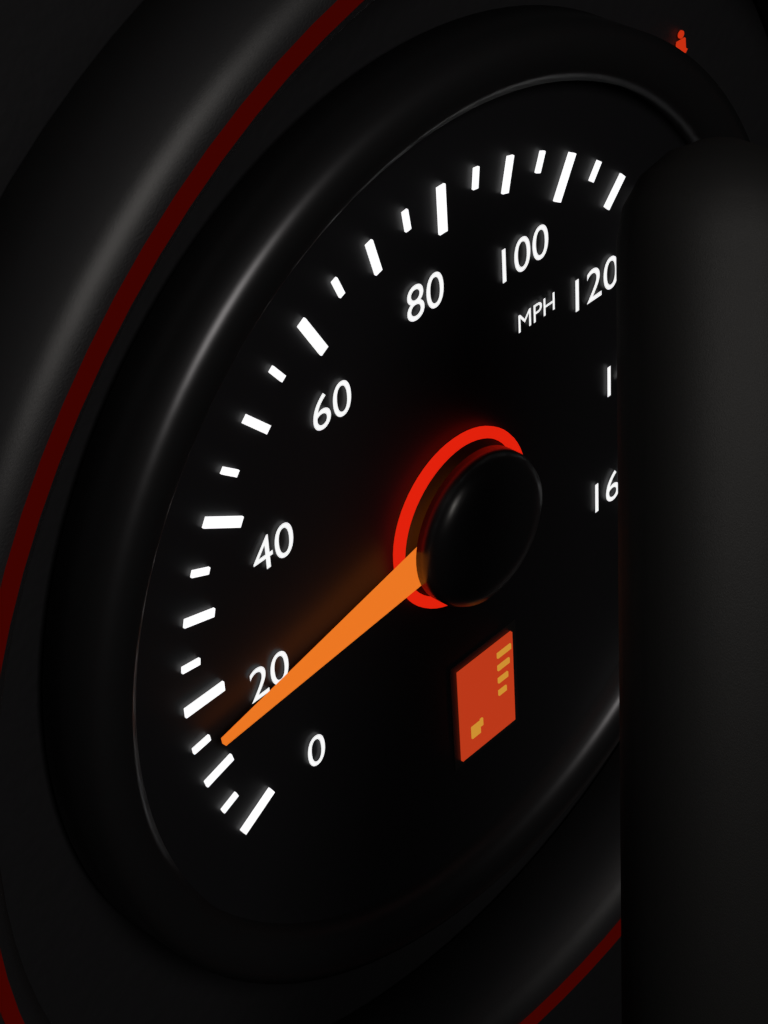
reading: 15 mph
